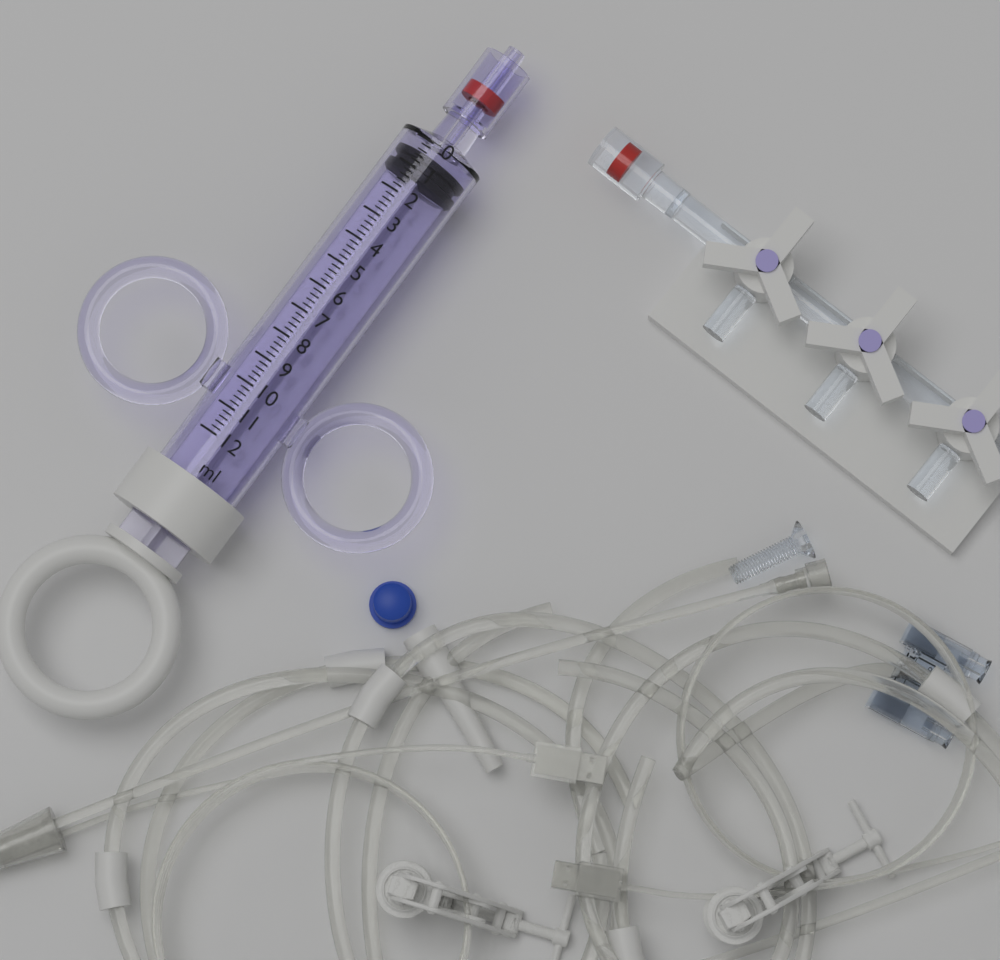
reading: 0.4 ml
